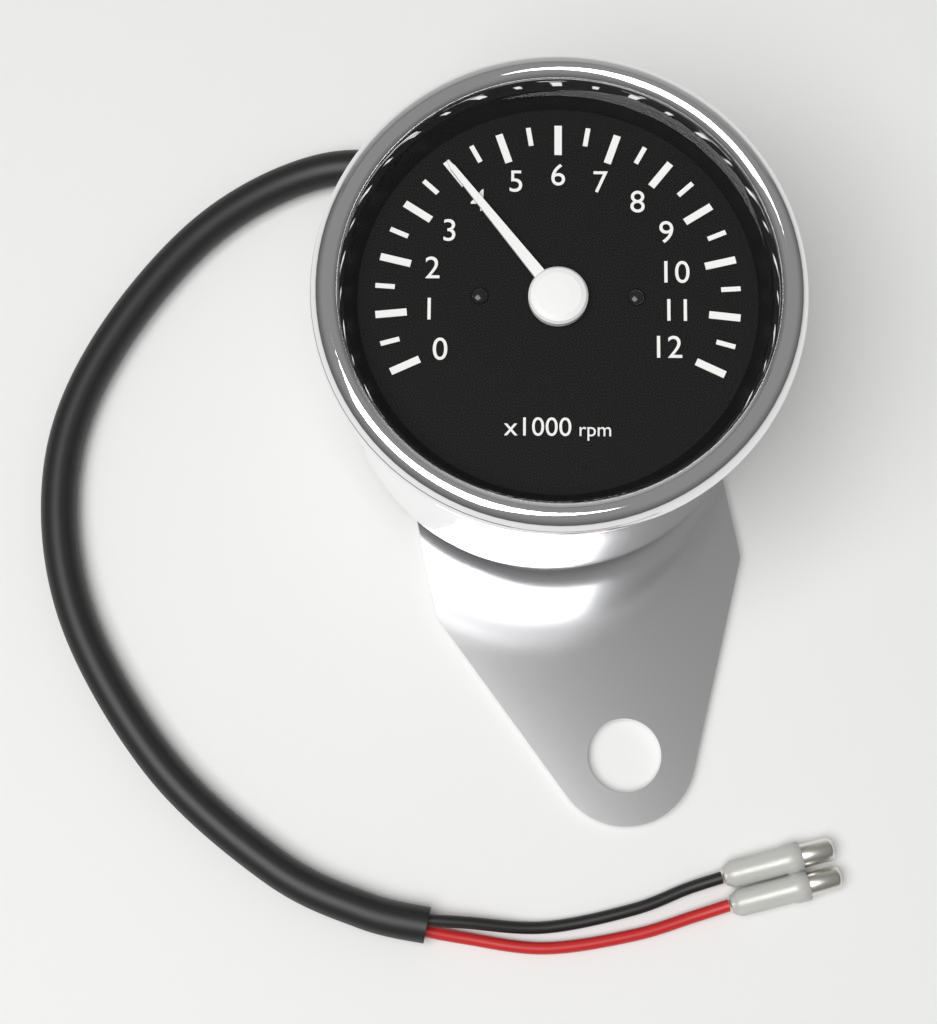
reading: 4000 rpm
